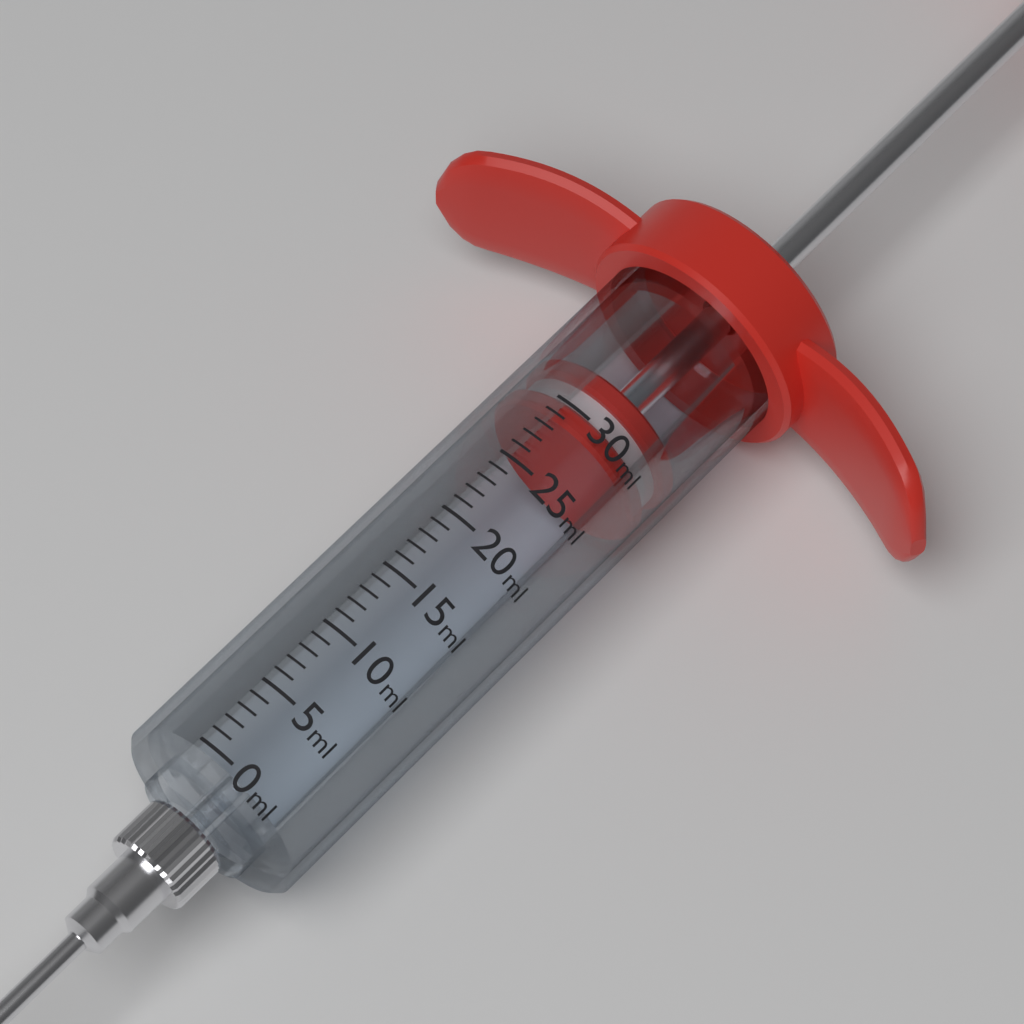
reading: 29 ml
